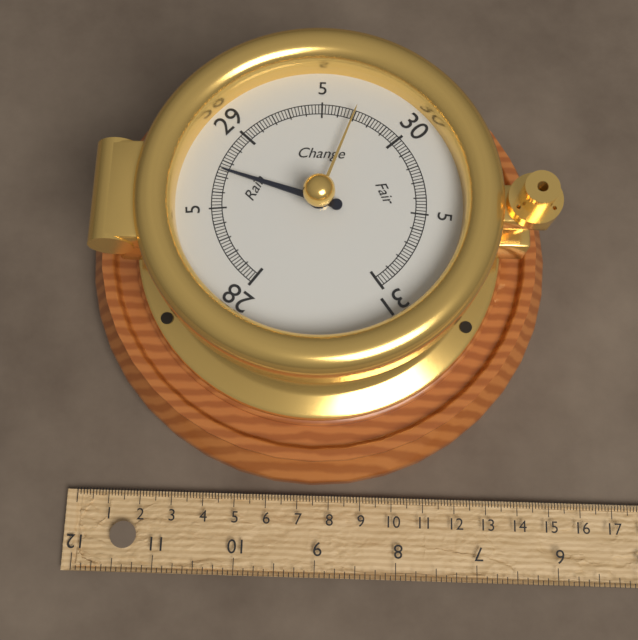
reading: 28.74 inHg
